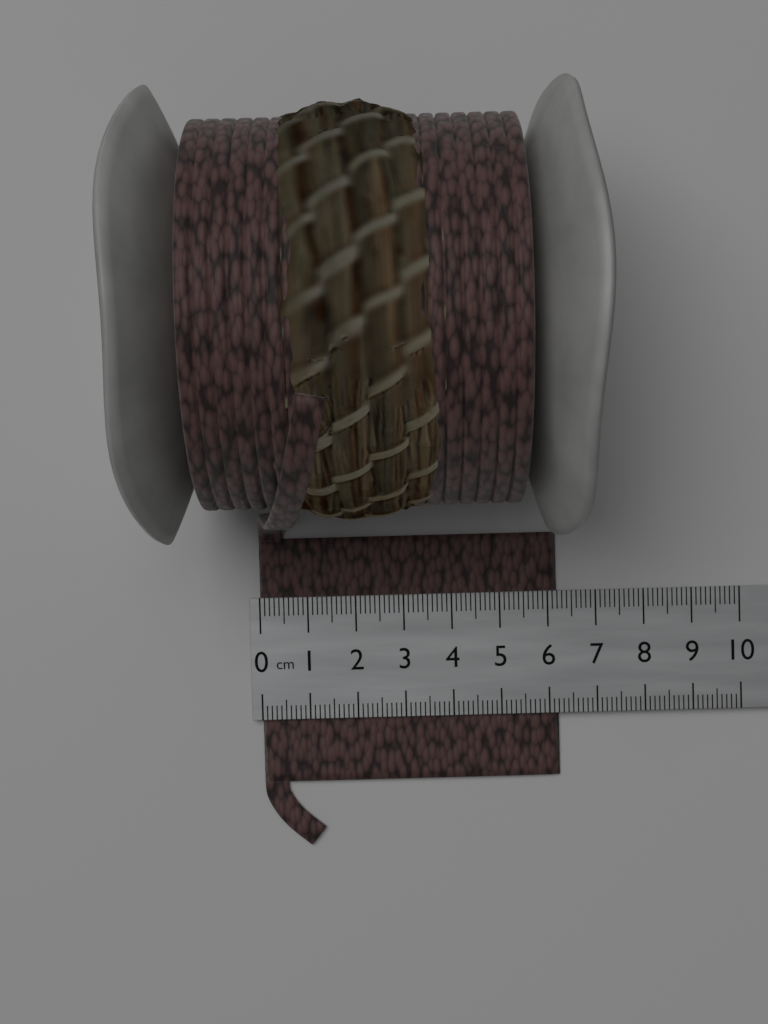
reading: 6.2 cm
